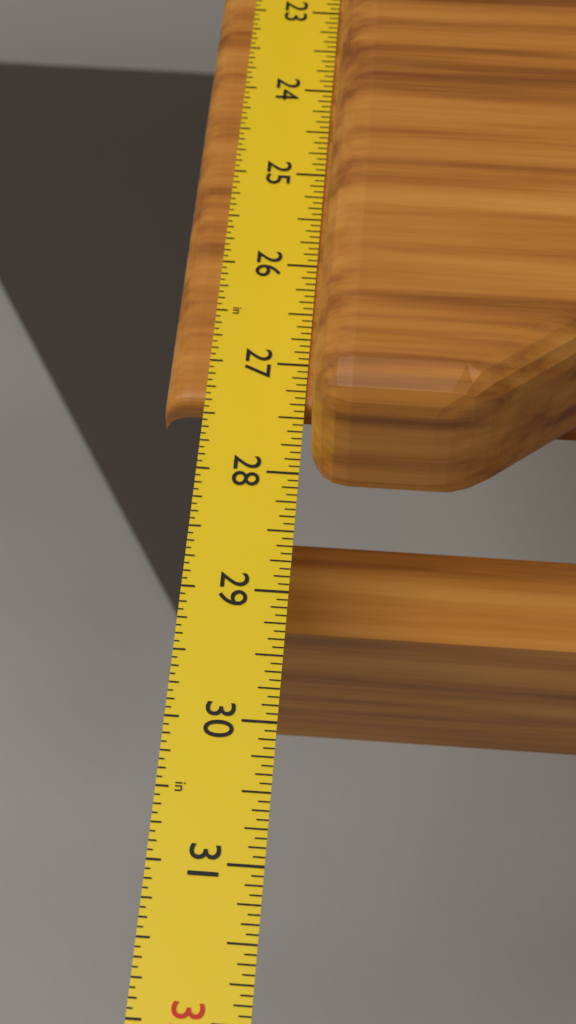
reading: 27.3750 in
